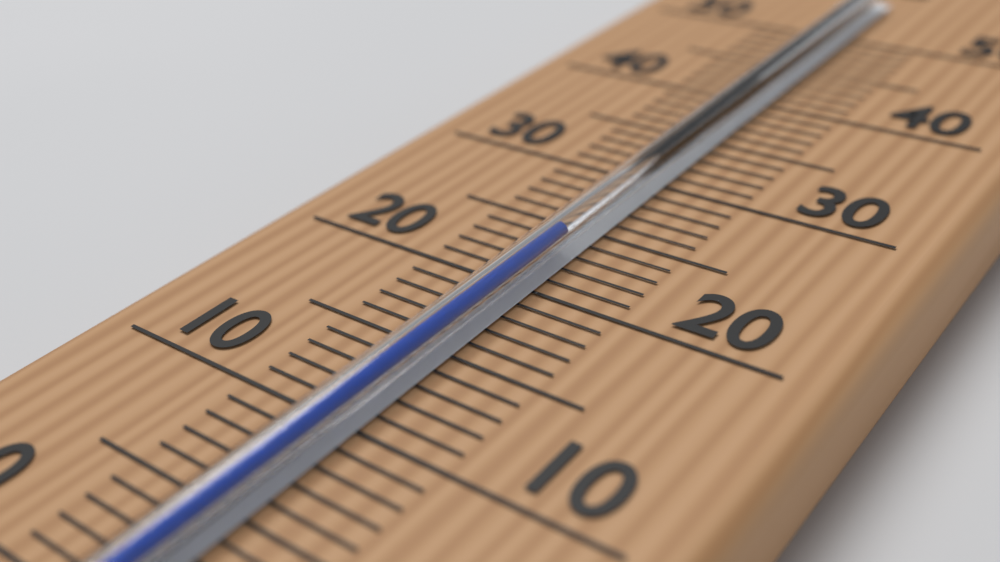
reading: 23 °C
